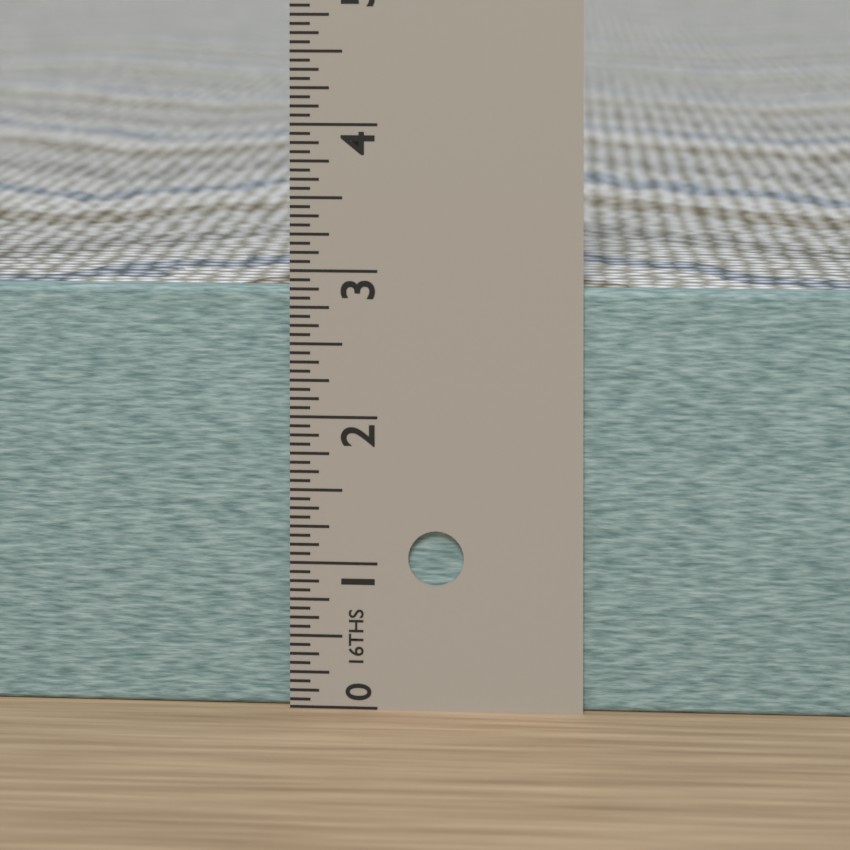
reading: 2.8750 in
